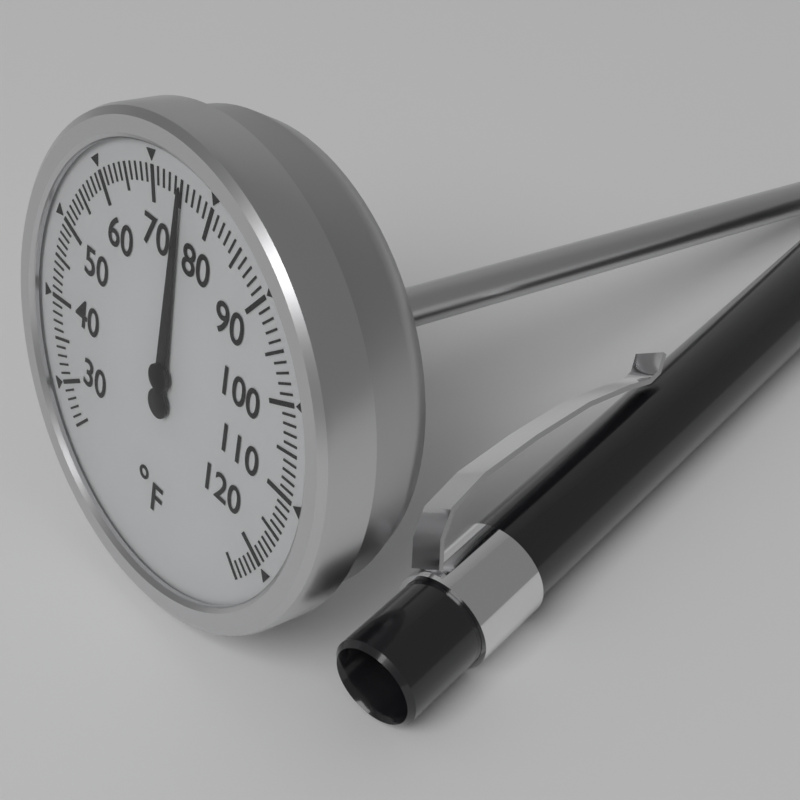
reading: 75 °F
